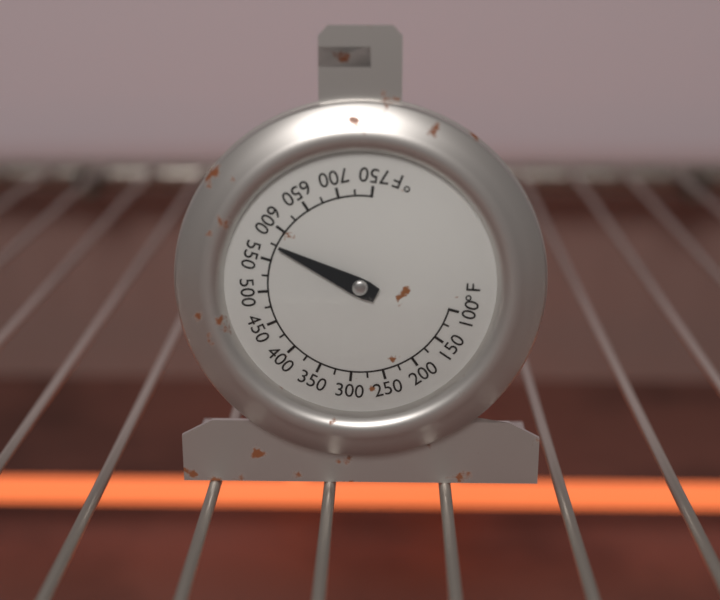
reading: 575 °F
